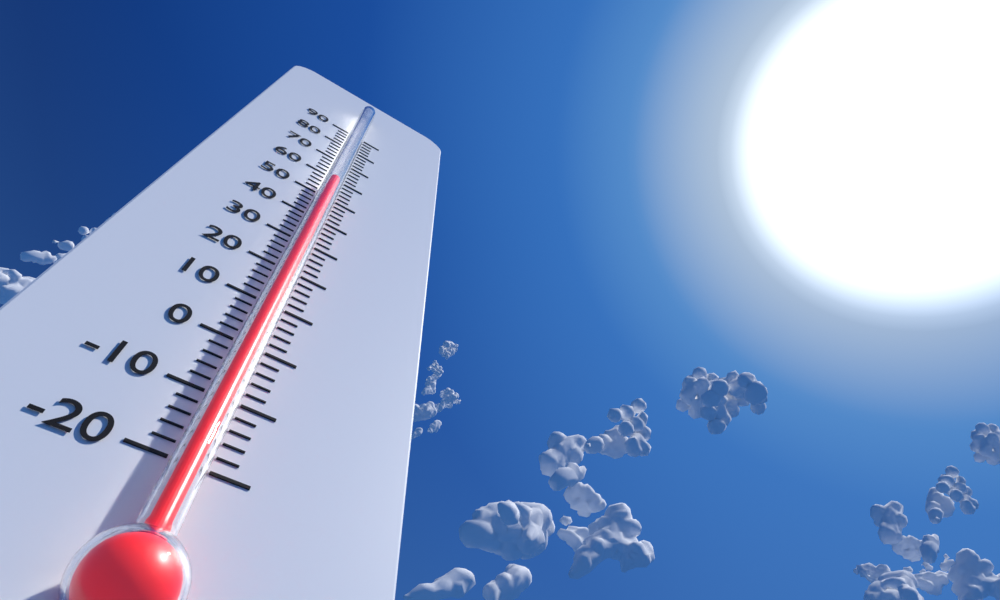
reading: 54 (no unit)
